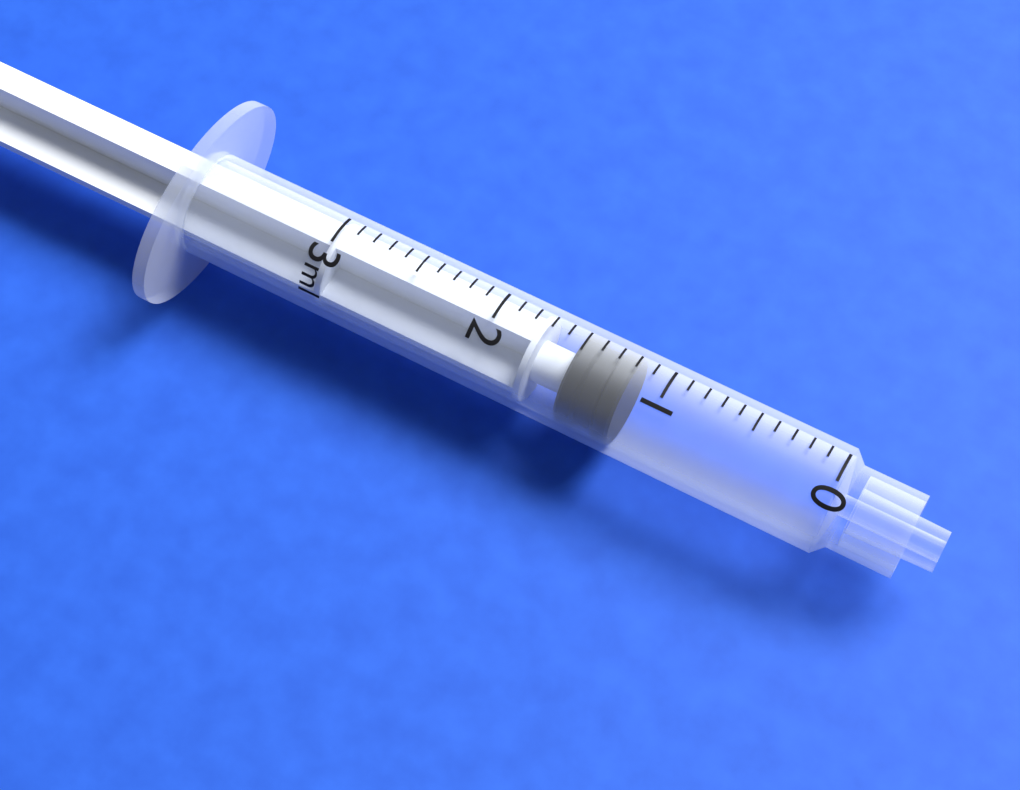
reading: 1.2 ml
